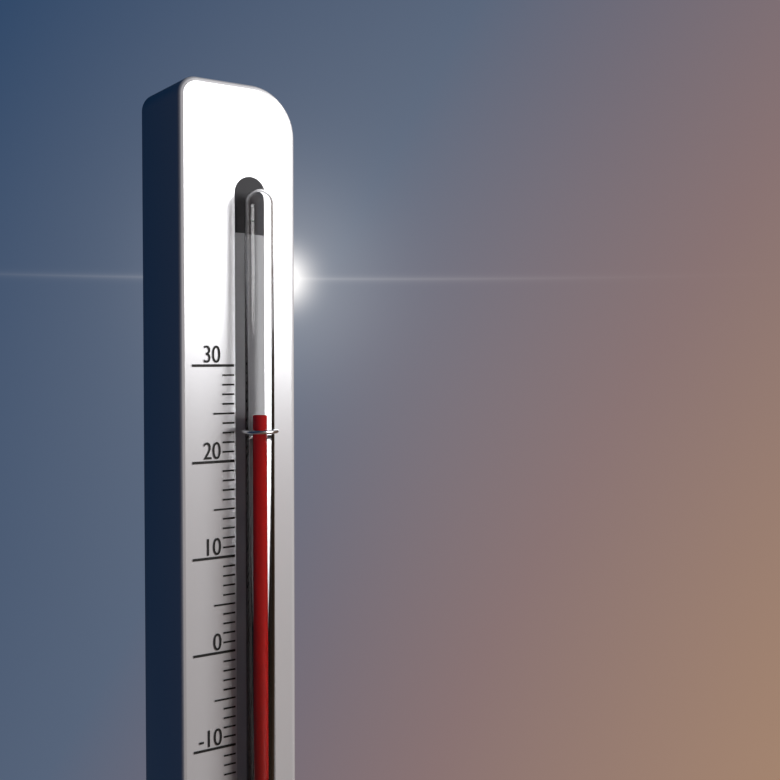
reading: 25 (no unit)
